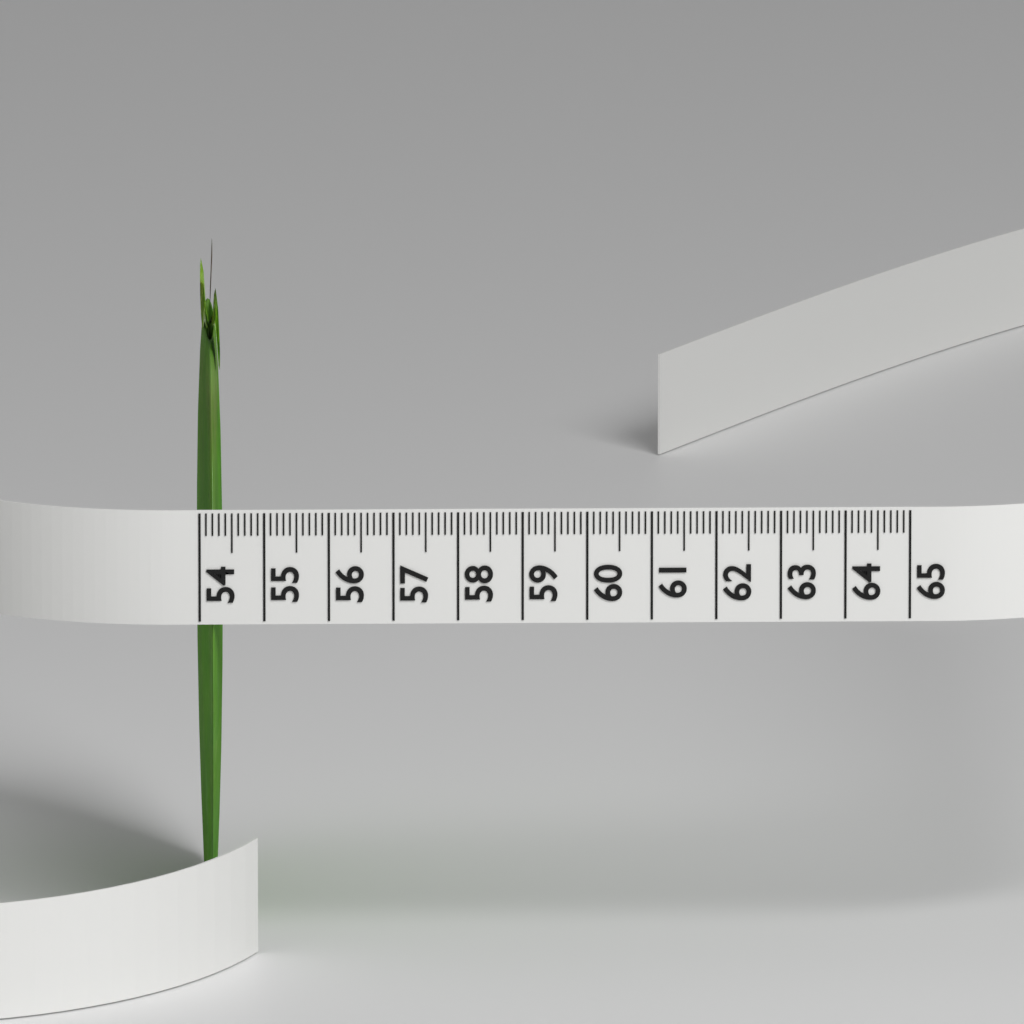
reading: 54.4 (no unit)
